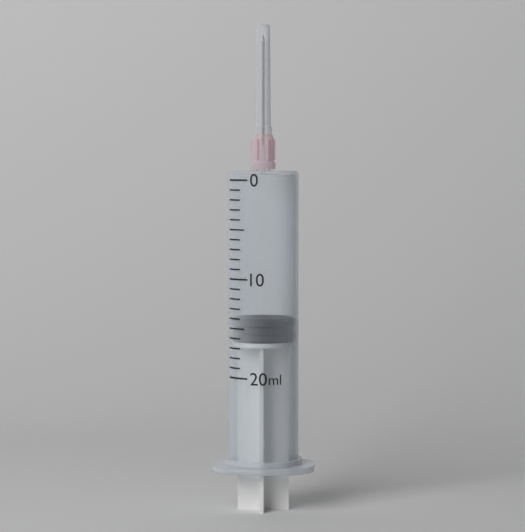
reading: 14 ml
